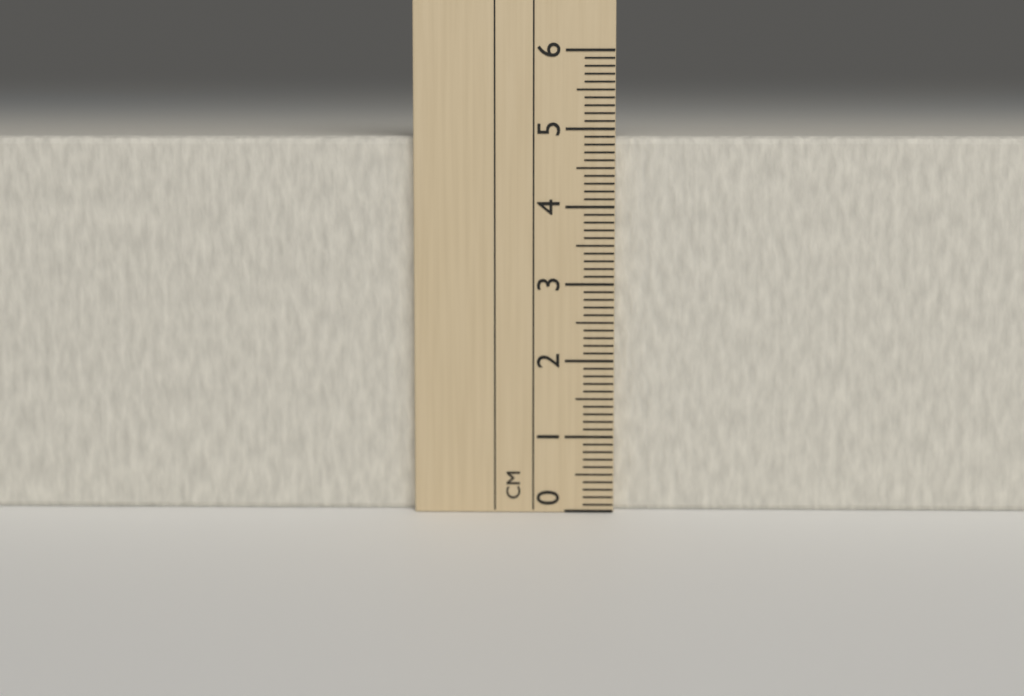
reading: 4.9 cm
